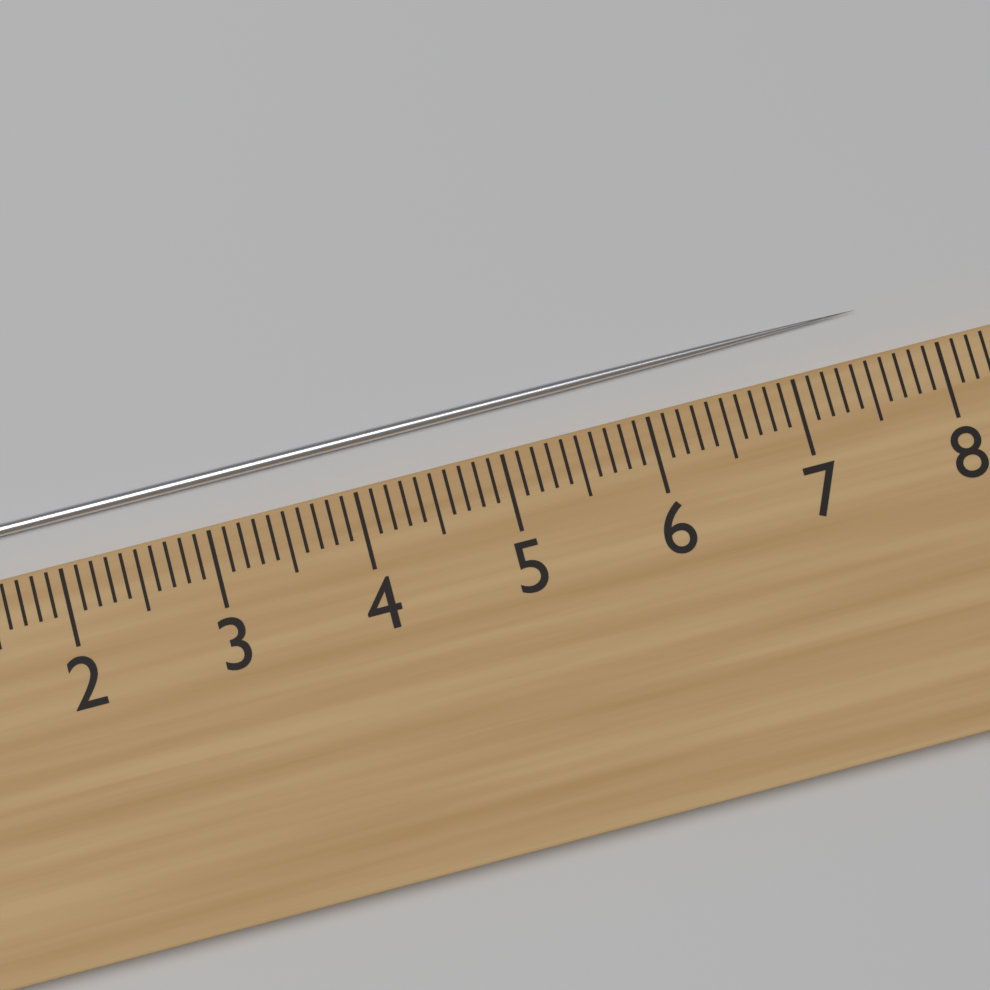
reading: 7.6 cm
